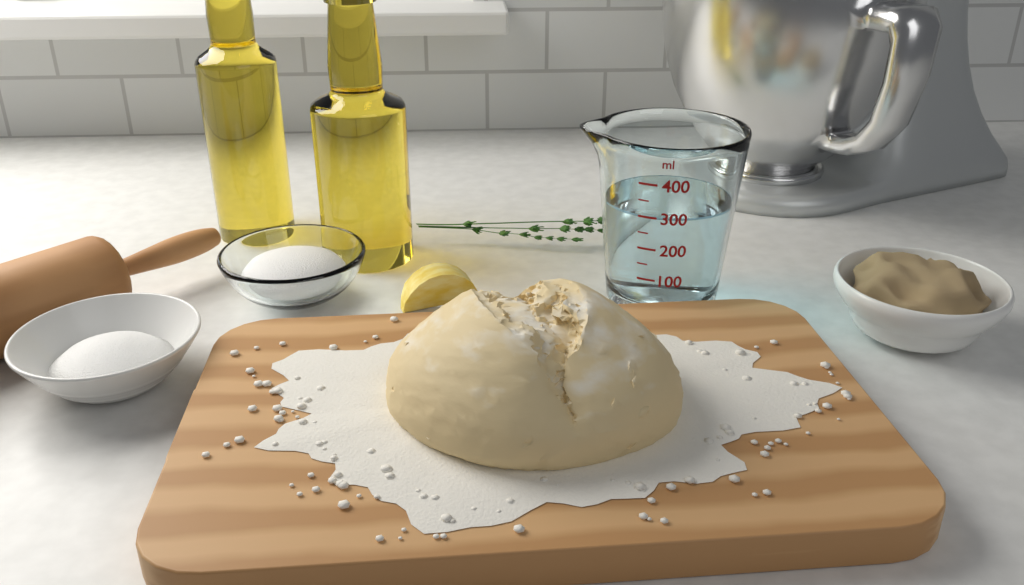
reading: 300 ml
